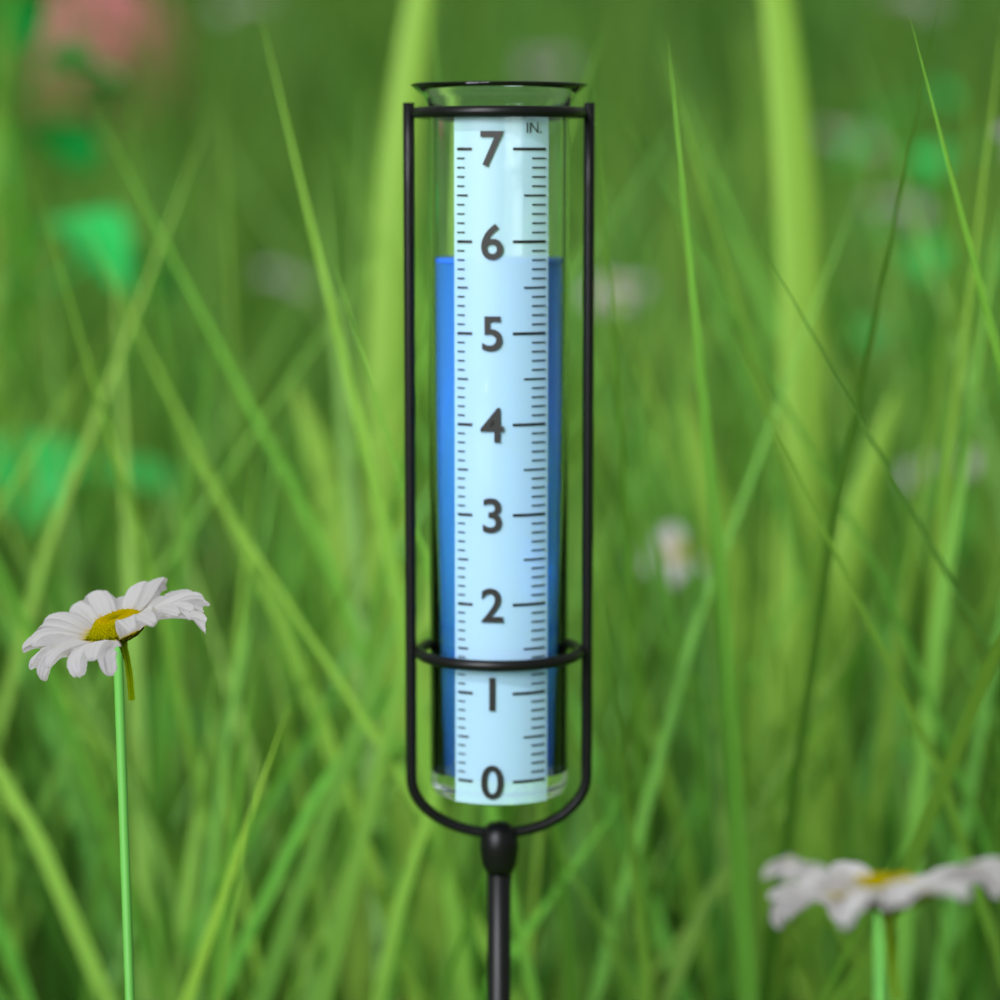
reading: 5.8 in
